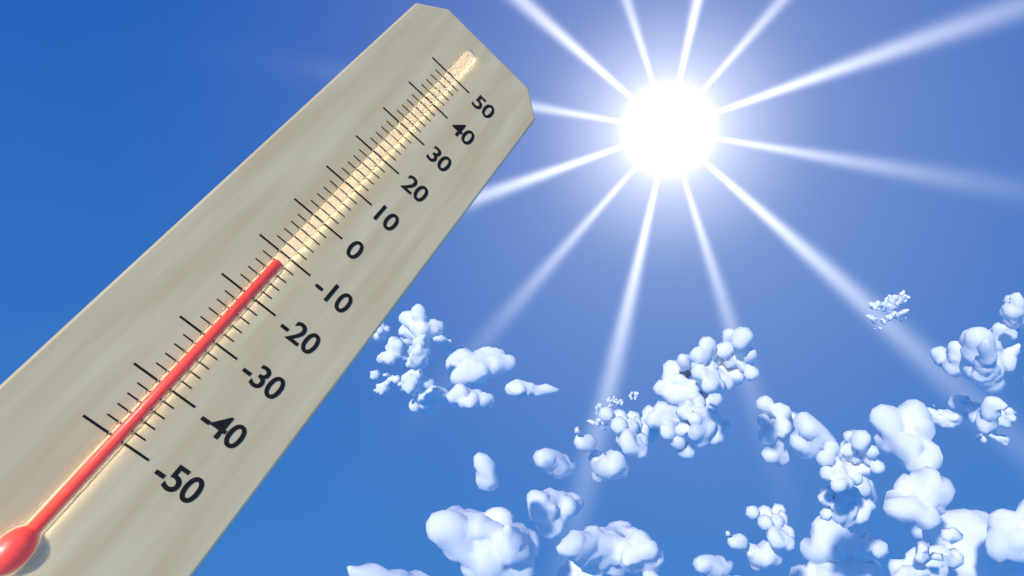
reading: -12 (no unit)
